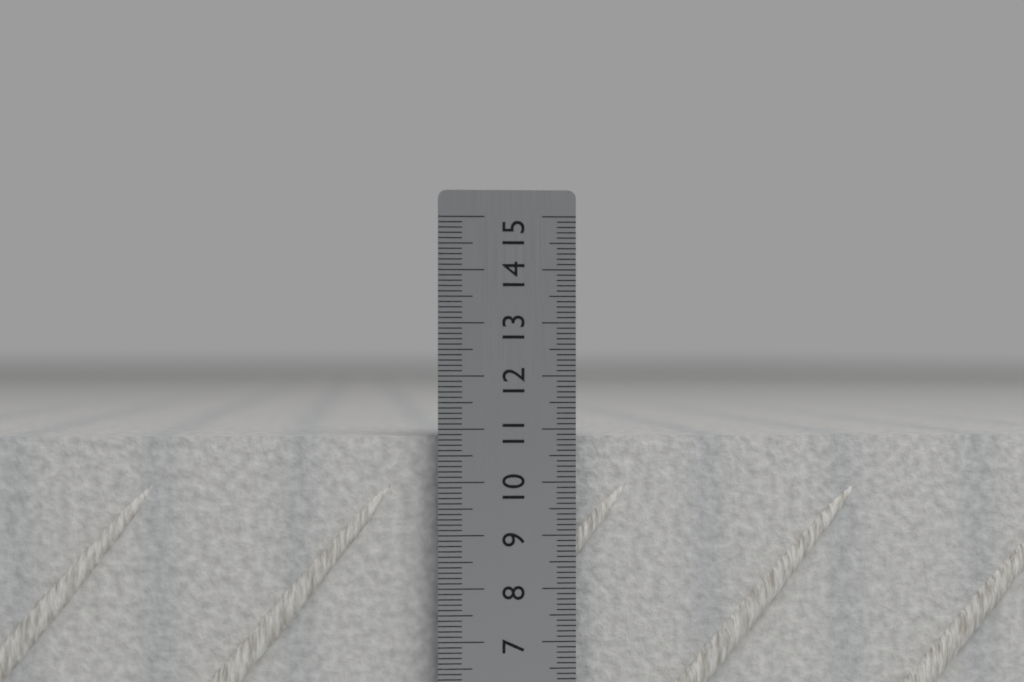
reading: 10.9 cm
